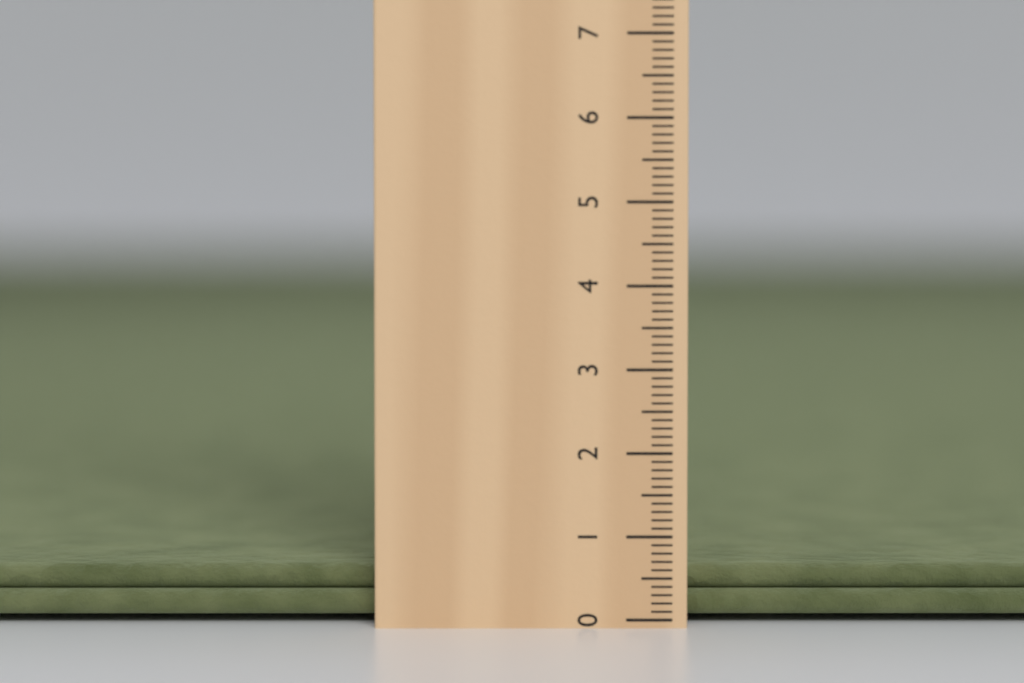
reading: 0.6 cm
